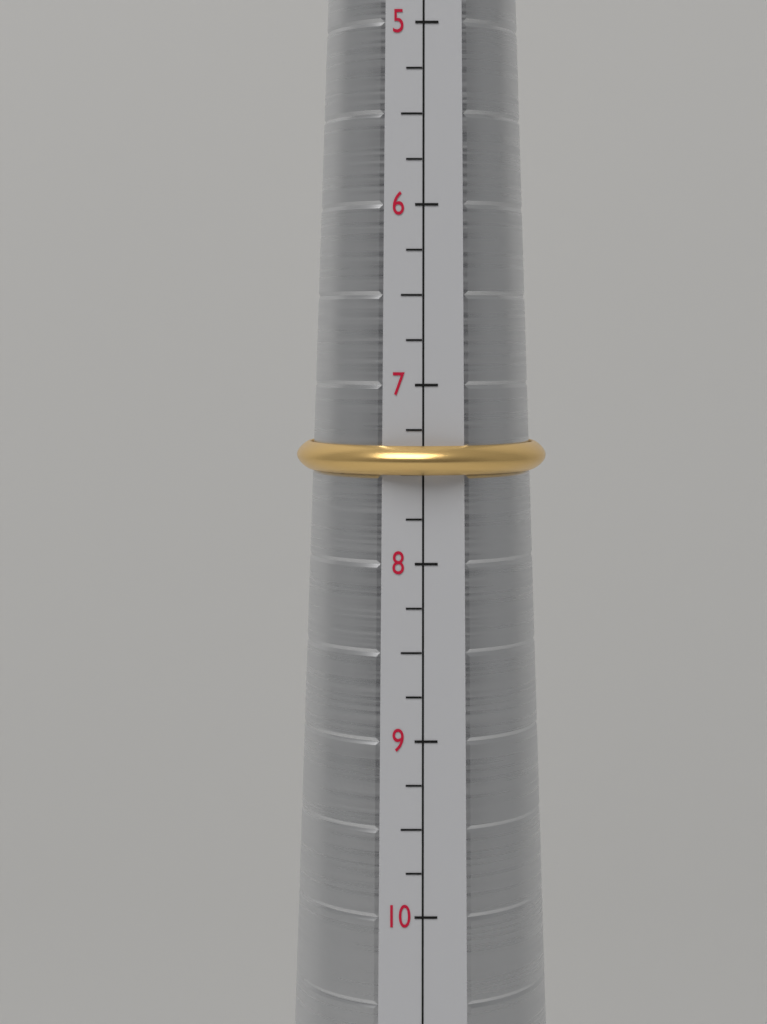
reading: 7.50 (no unit)
